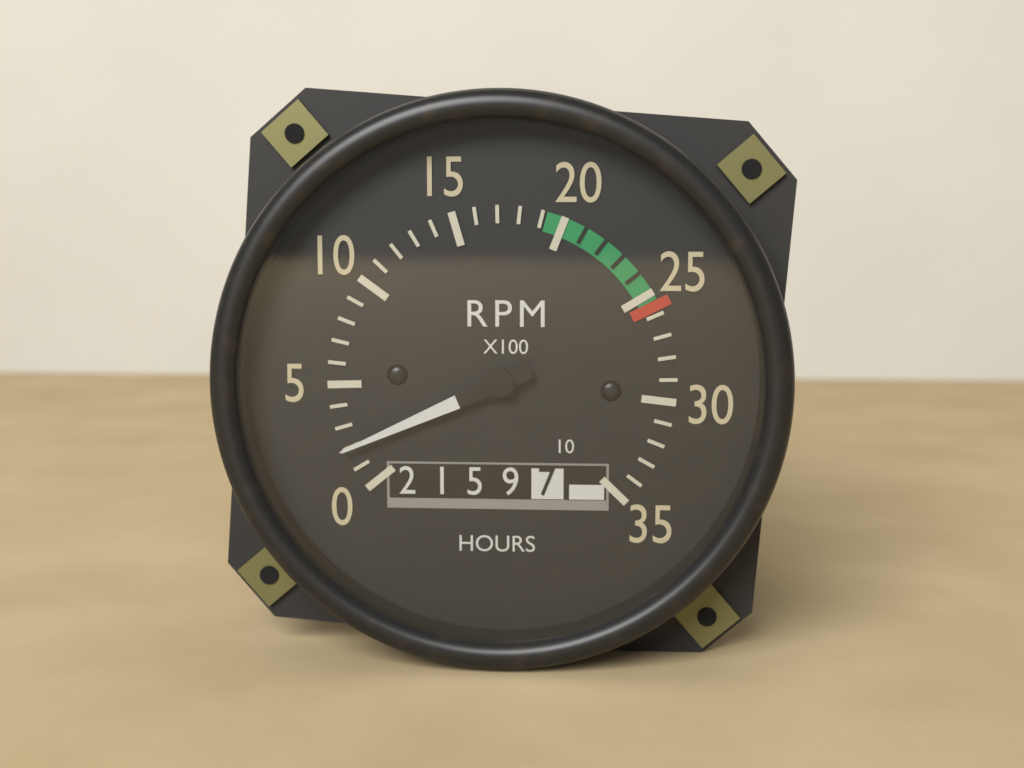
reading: 2 RPM x100
